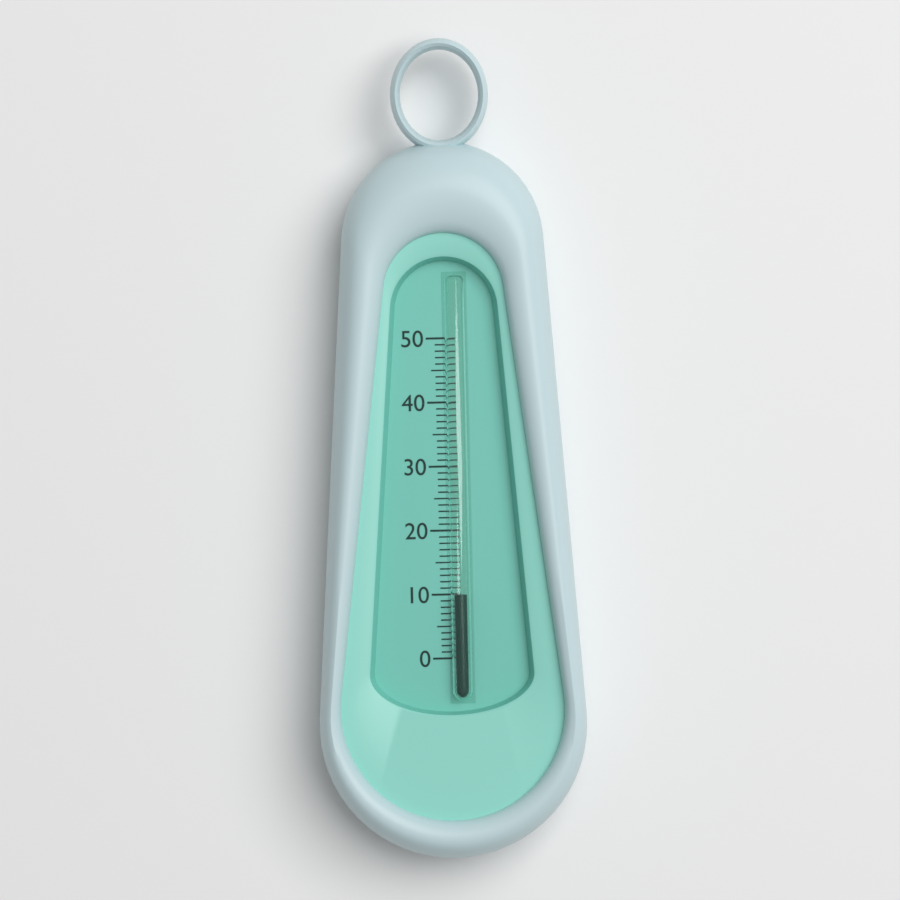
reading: 10 (no unit)
